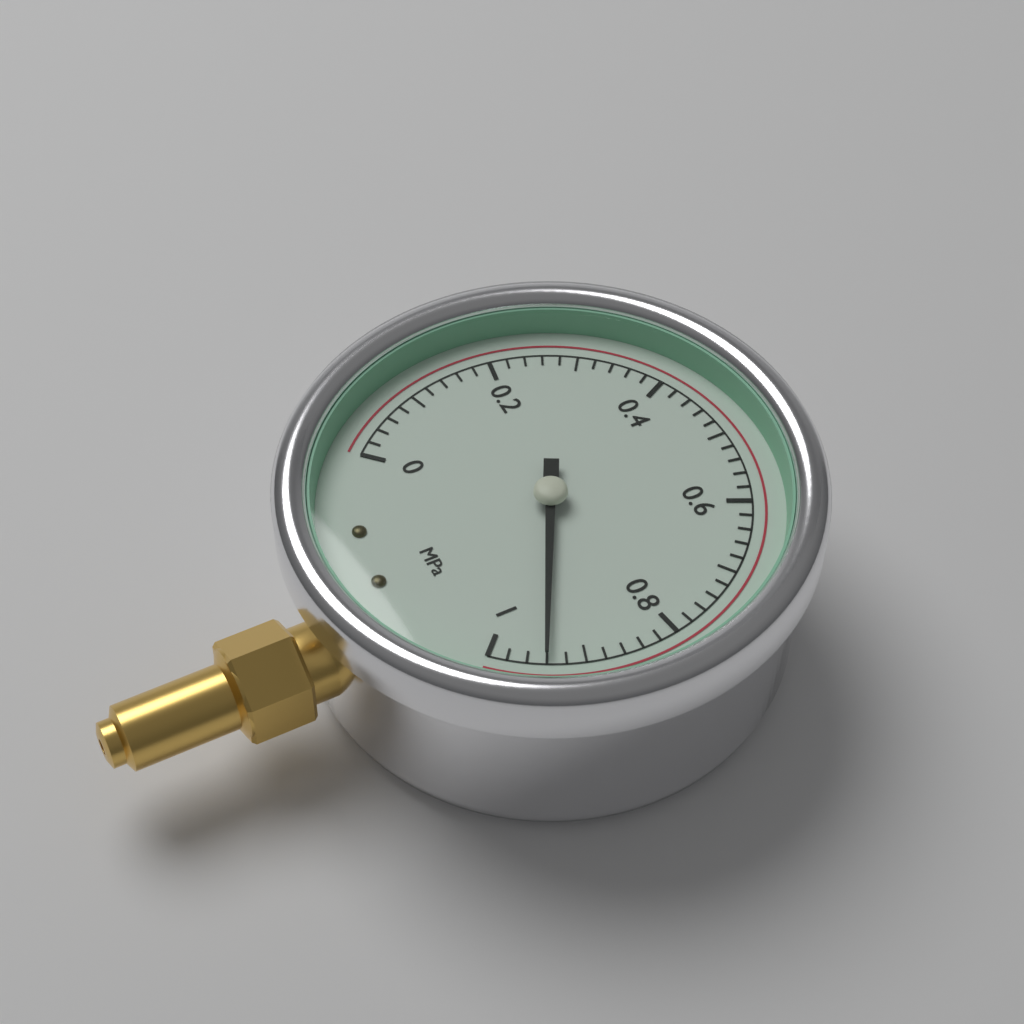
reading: 0.94 MPa
